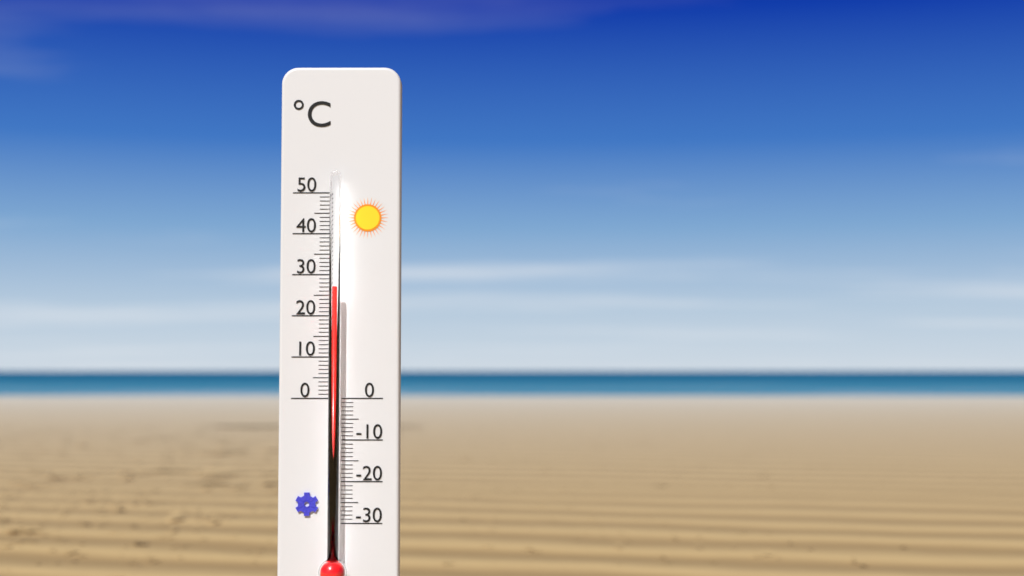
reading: 27 °C
